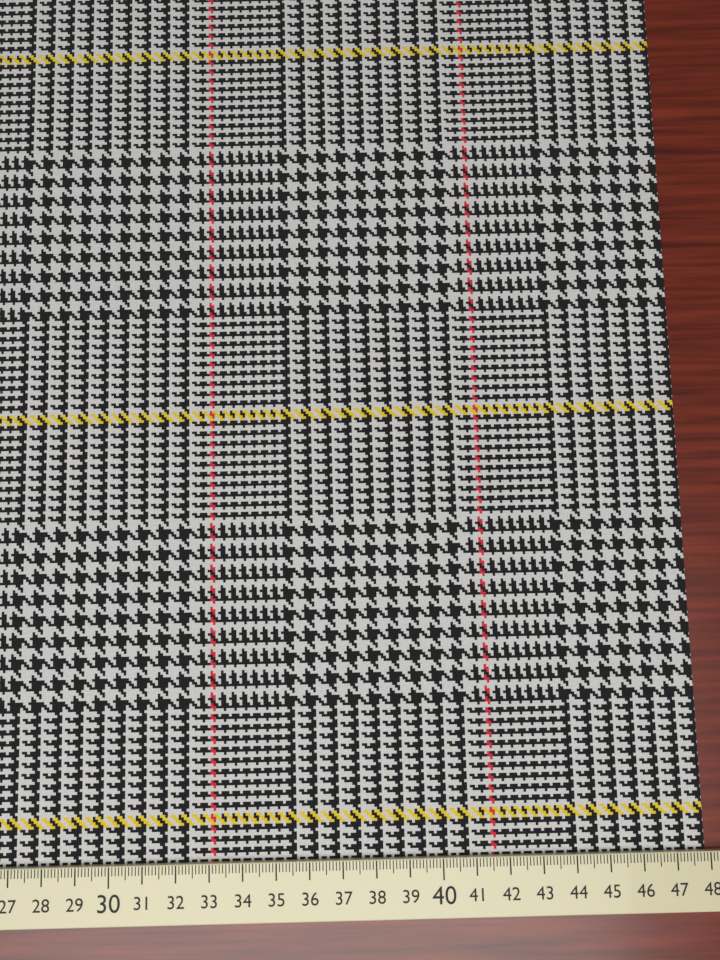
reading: 47.9 cm
